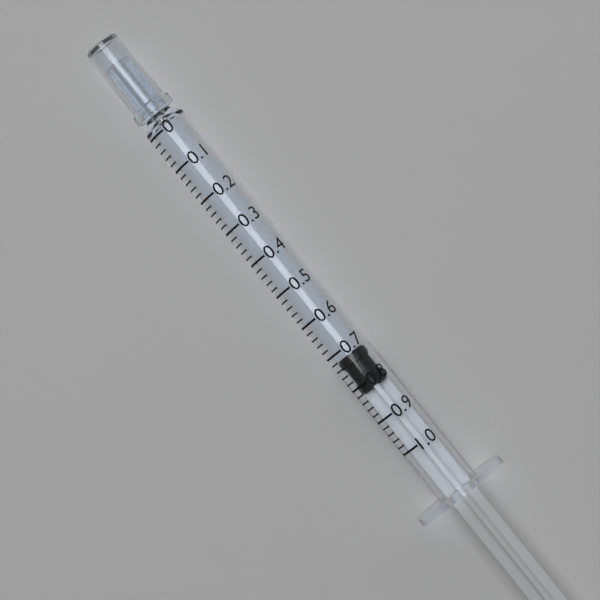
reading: 0.72 (no unit)
